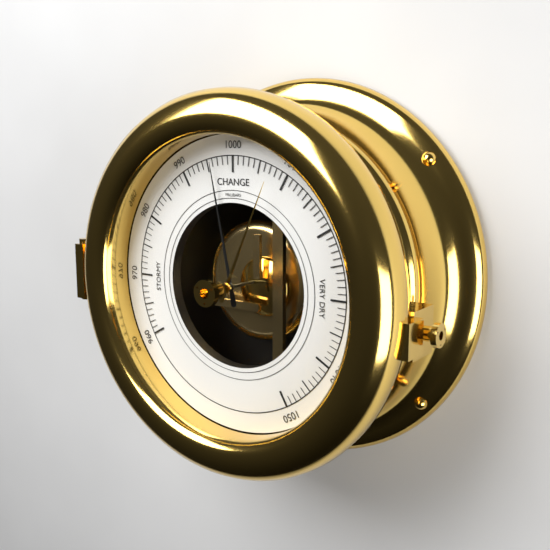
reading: 996 mbar
